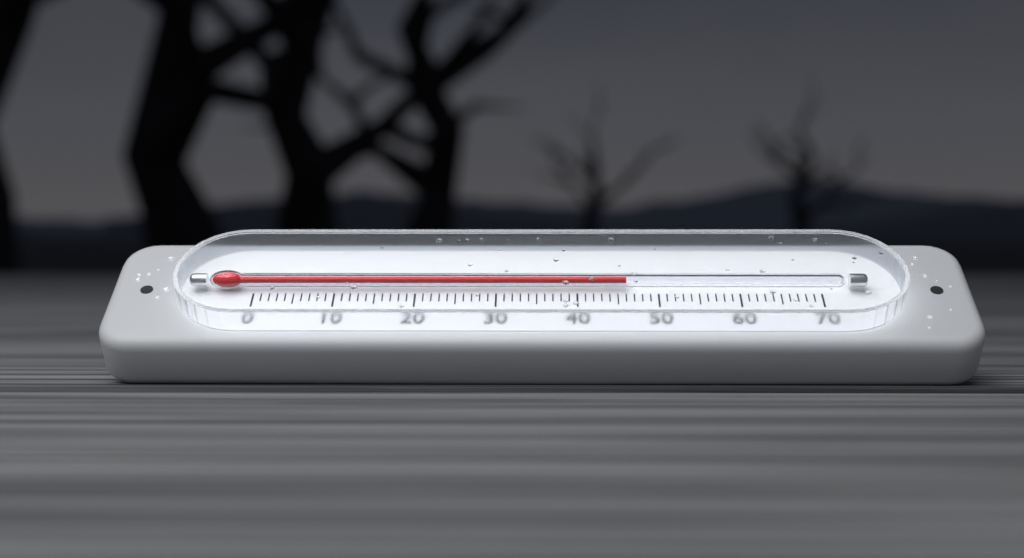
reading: 46 (no unit)
